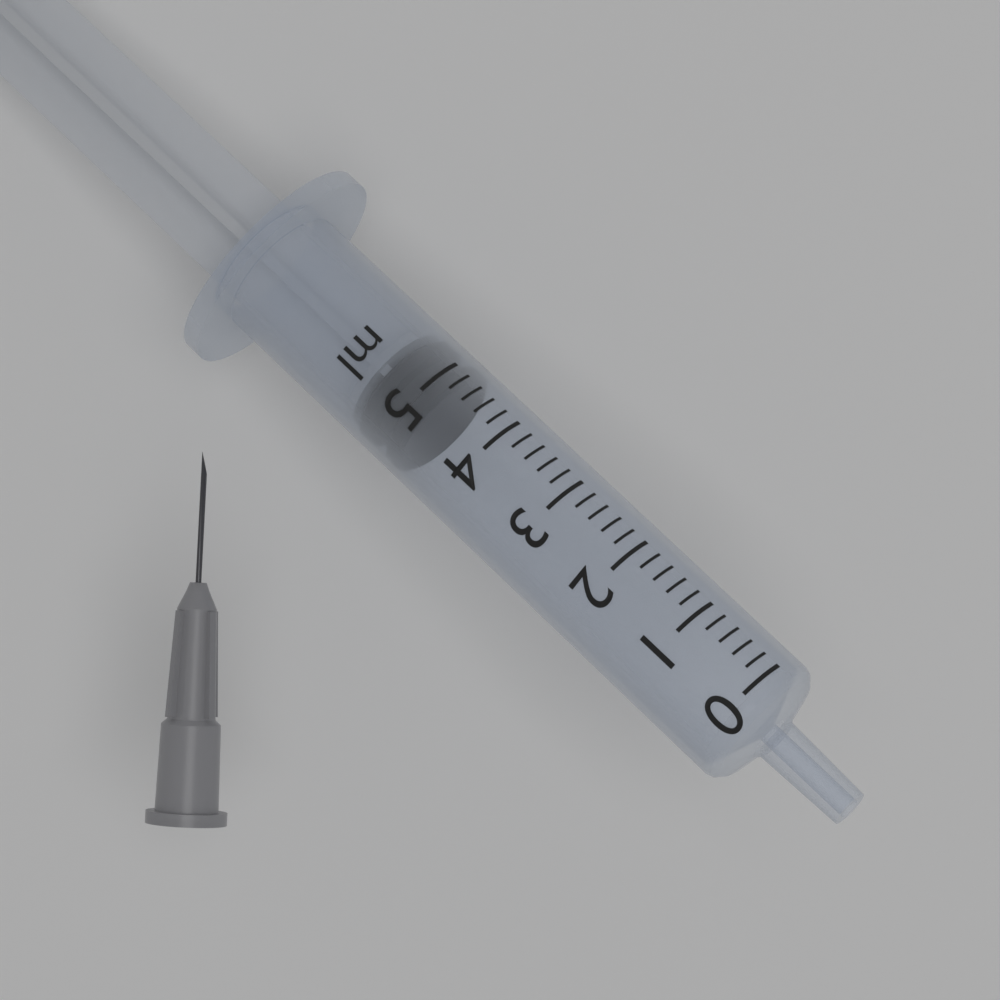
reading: 4.8 ml
